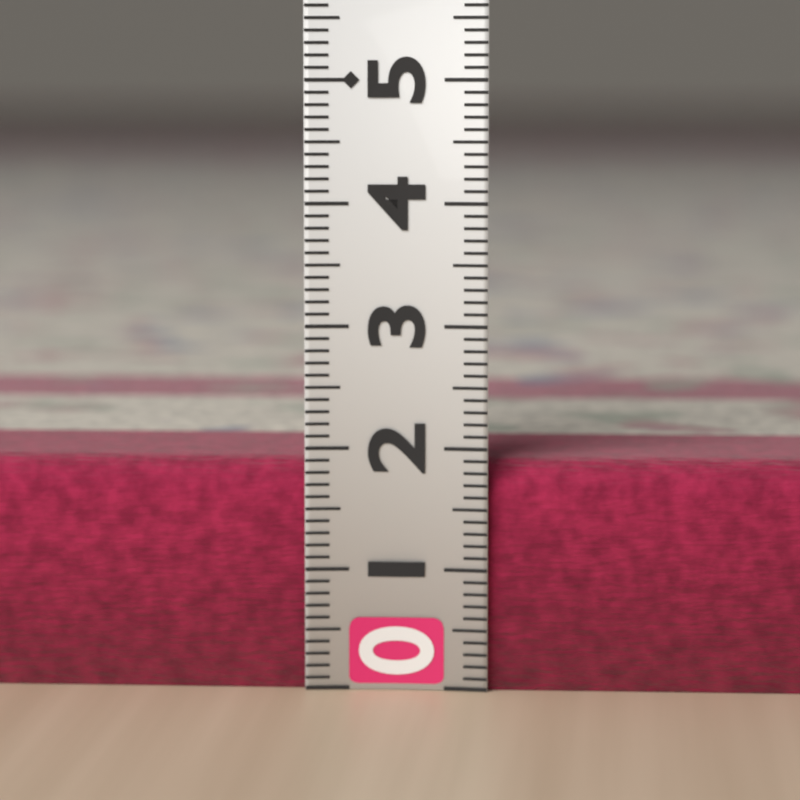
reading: 1.9 (no unit)
